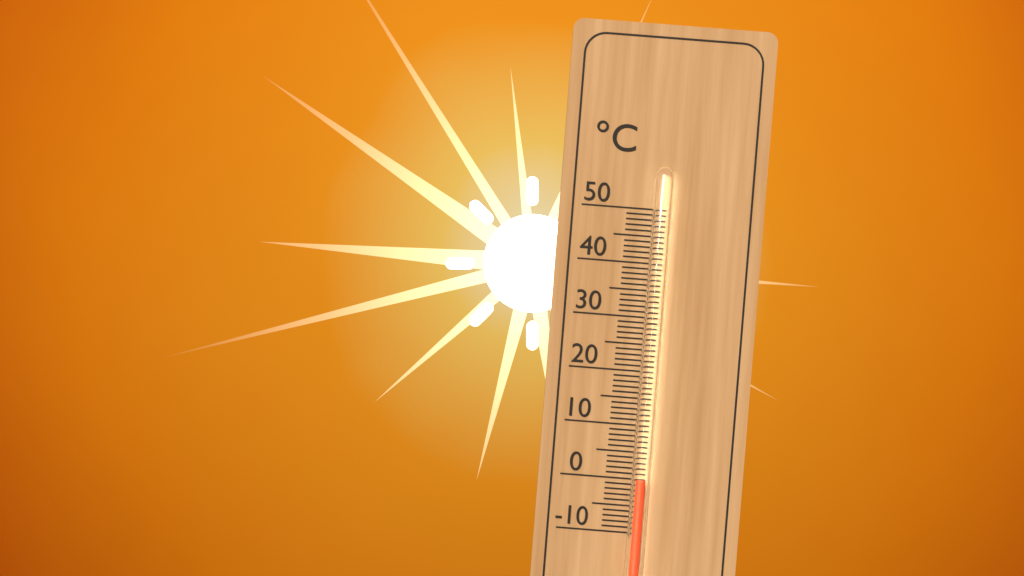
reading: 0 °C
